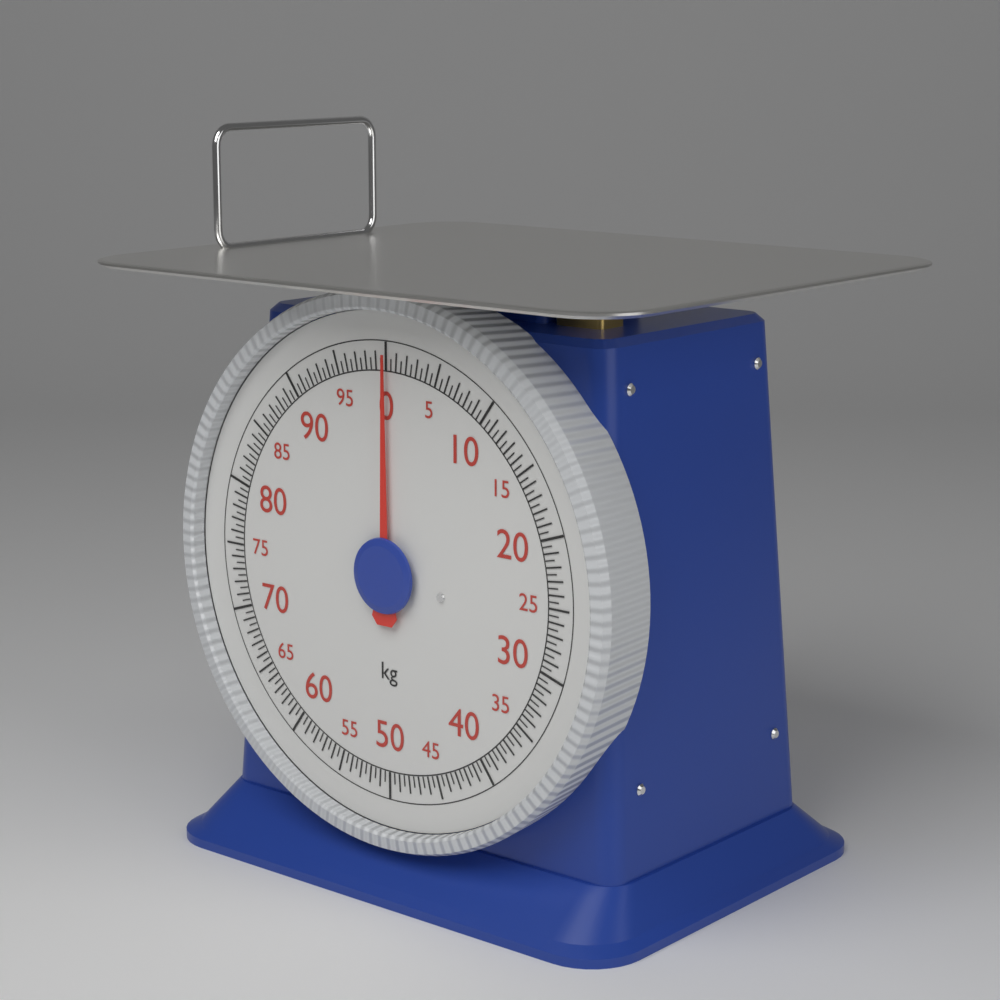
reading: 0.0 kg
